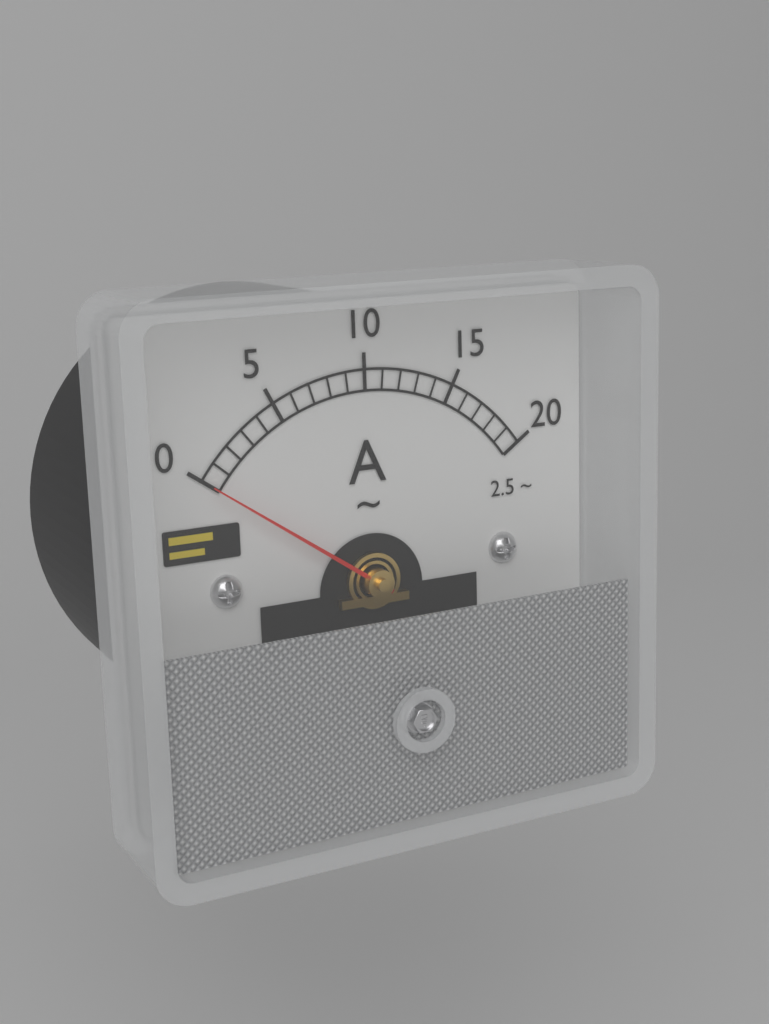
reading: 0 A
